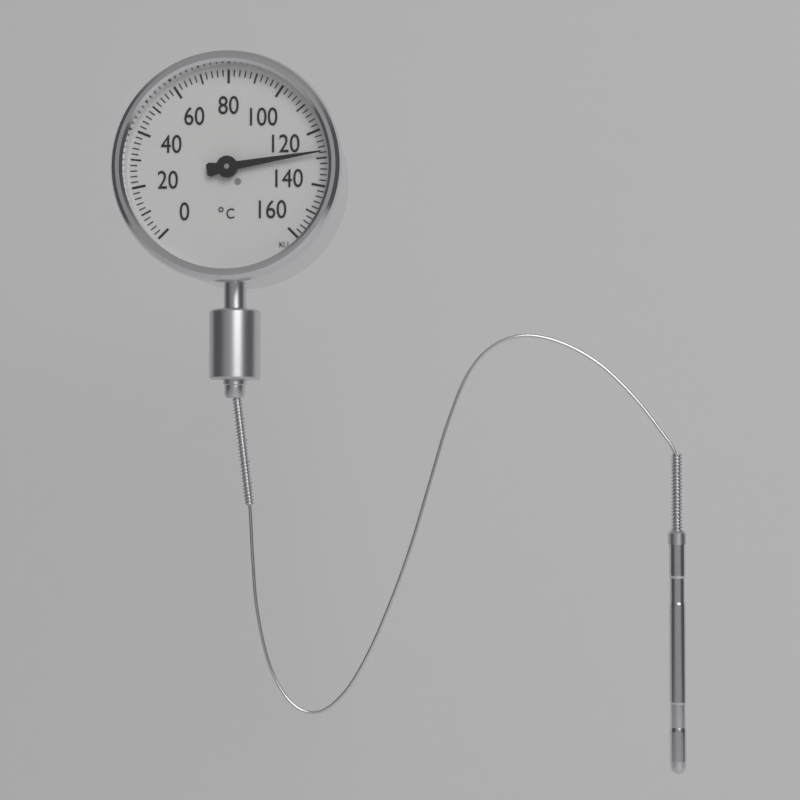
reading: 128 °C
